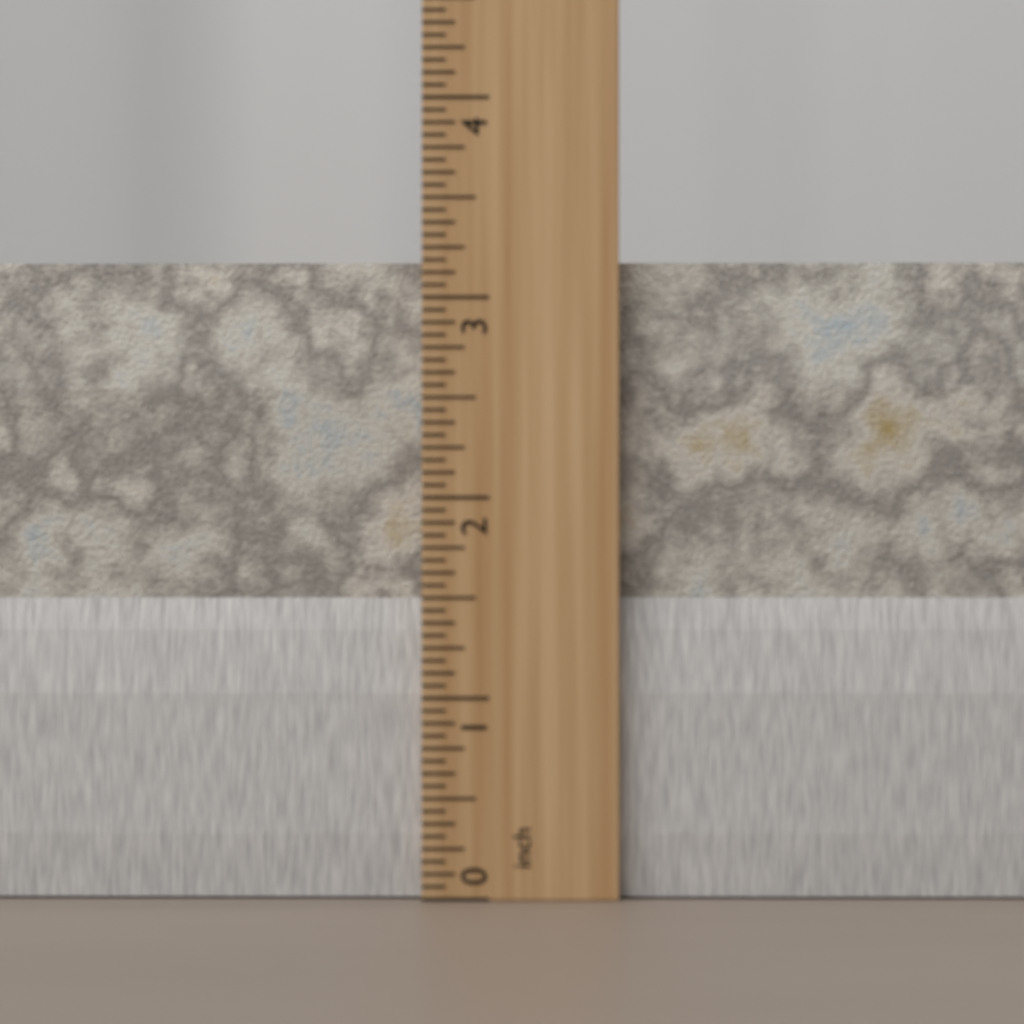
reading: 3.1875 inch
